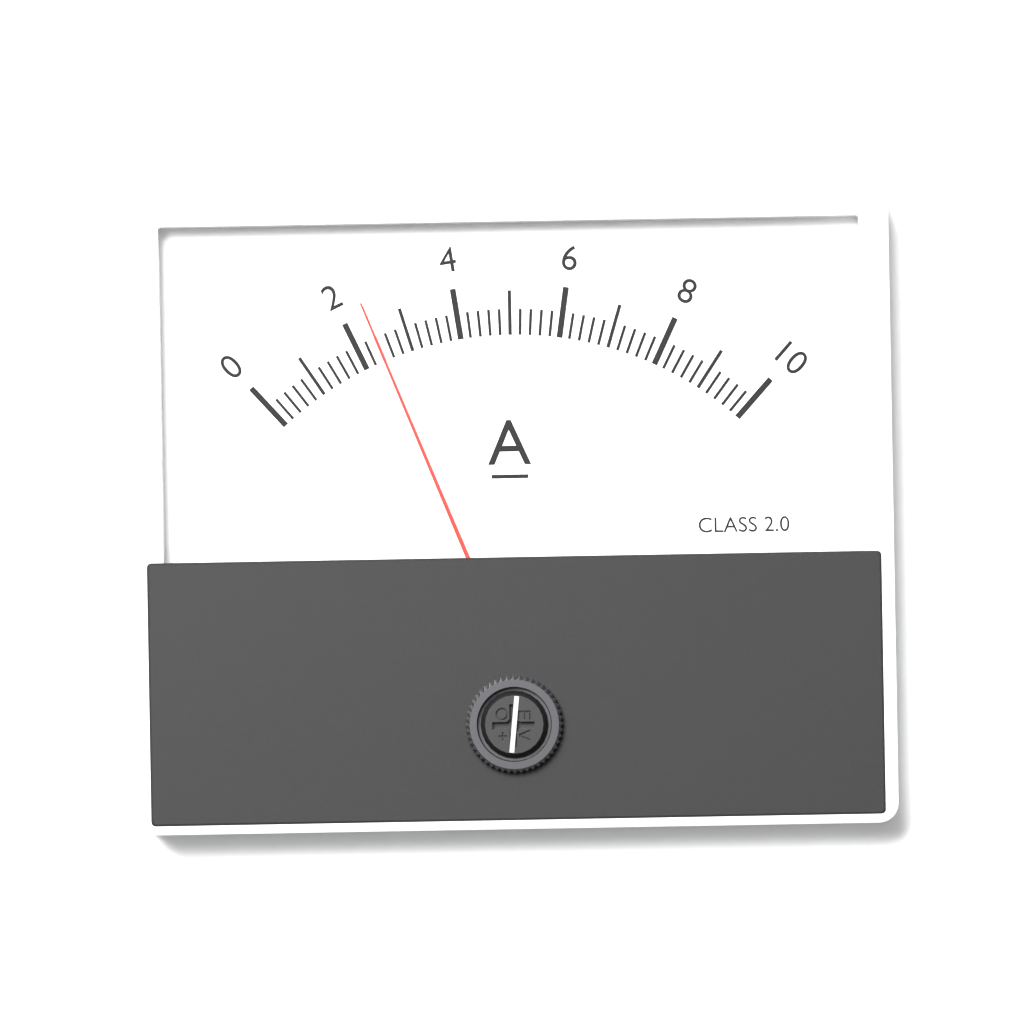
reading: 2.4 A
